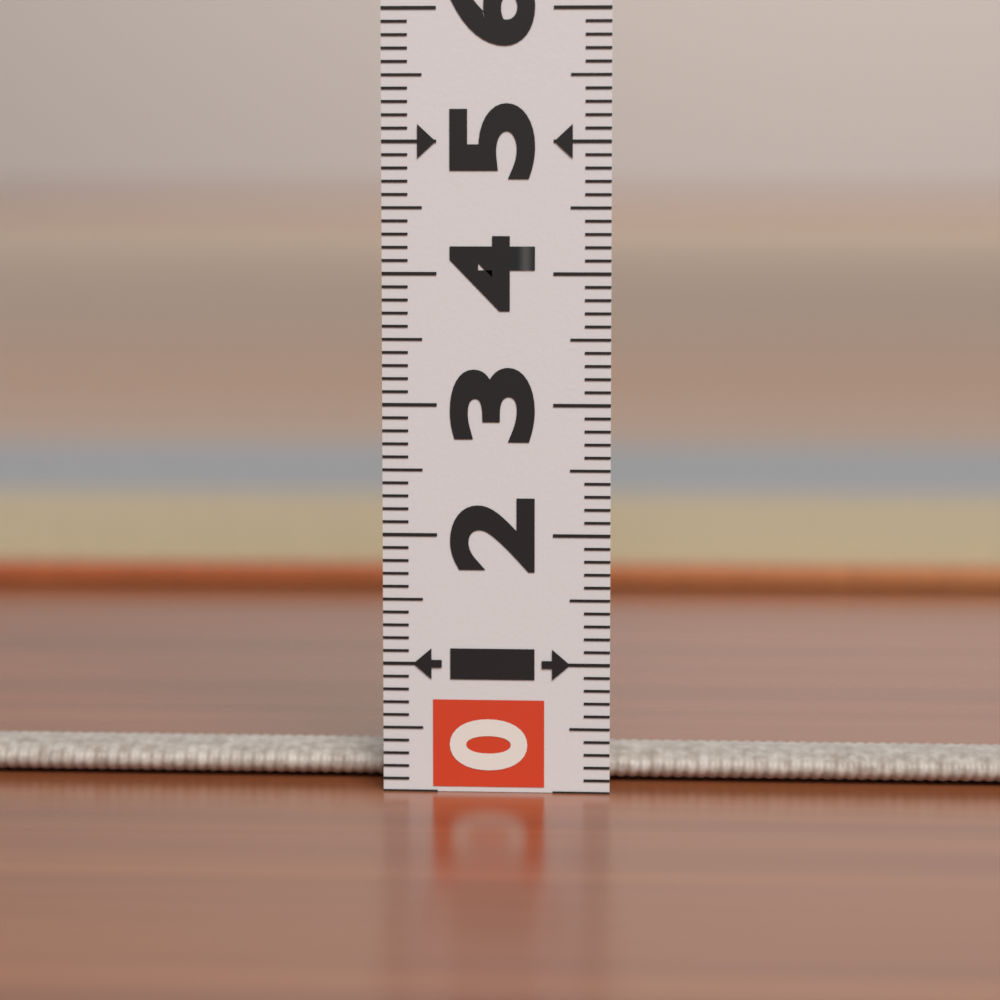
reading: 0.3 (no unit)
